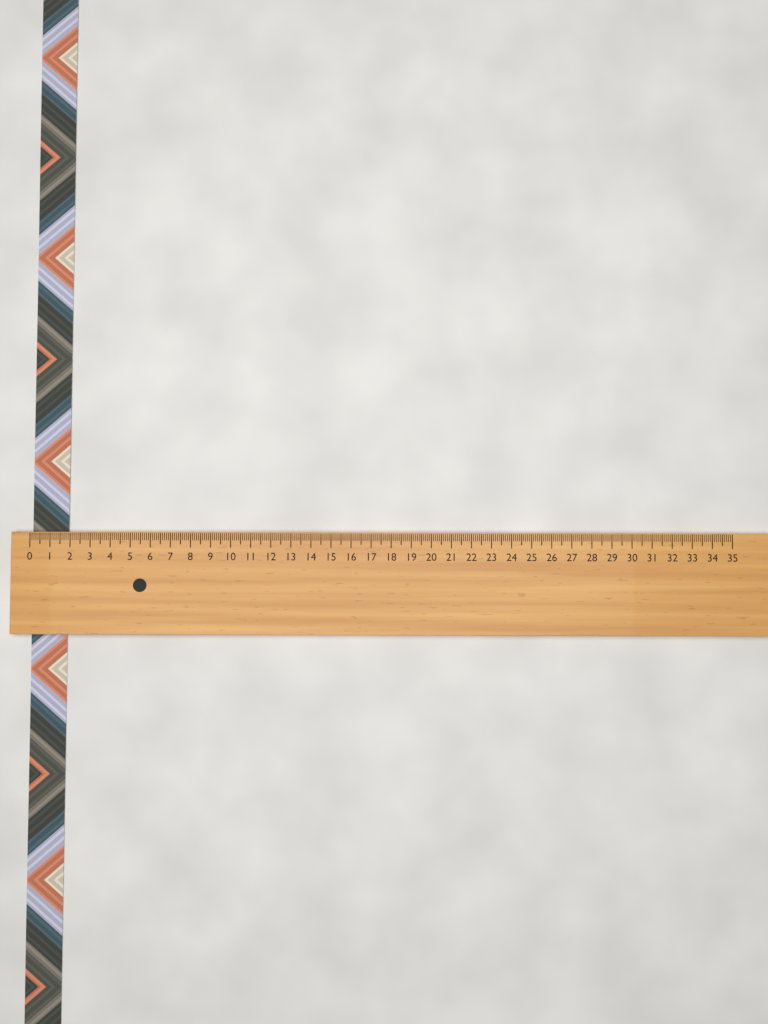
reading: 1.8 (no unit)
